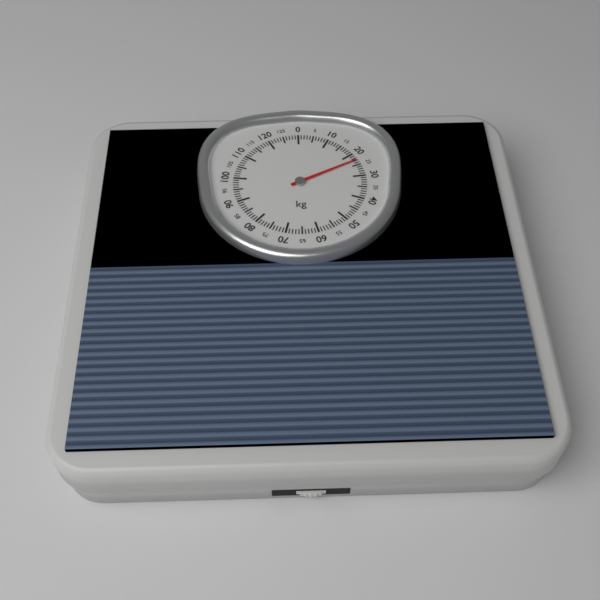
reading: 23 kg
